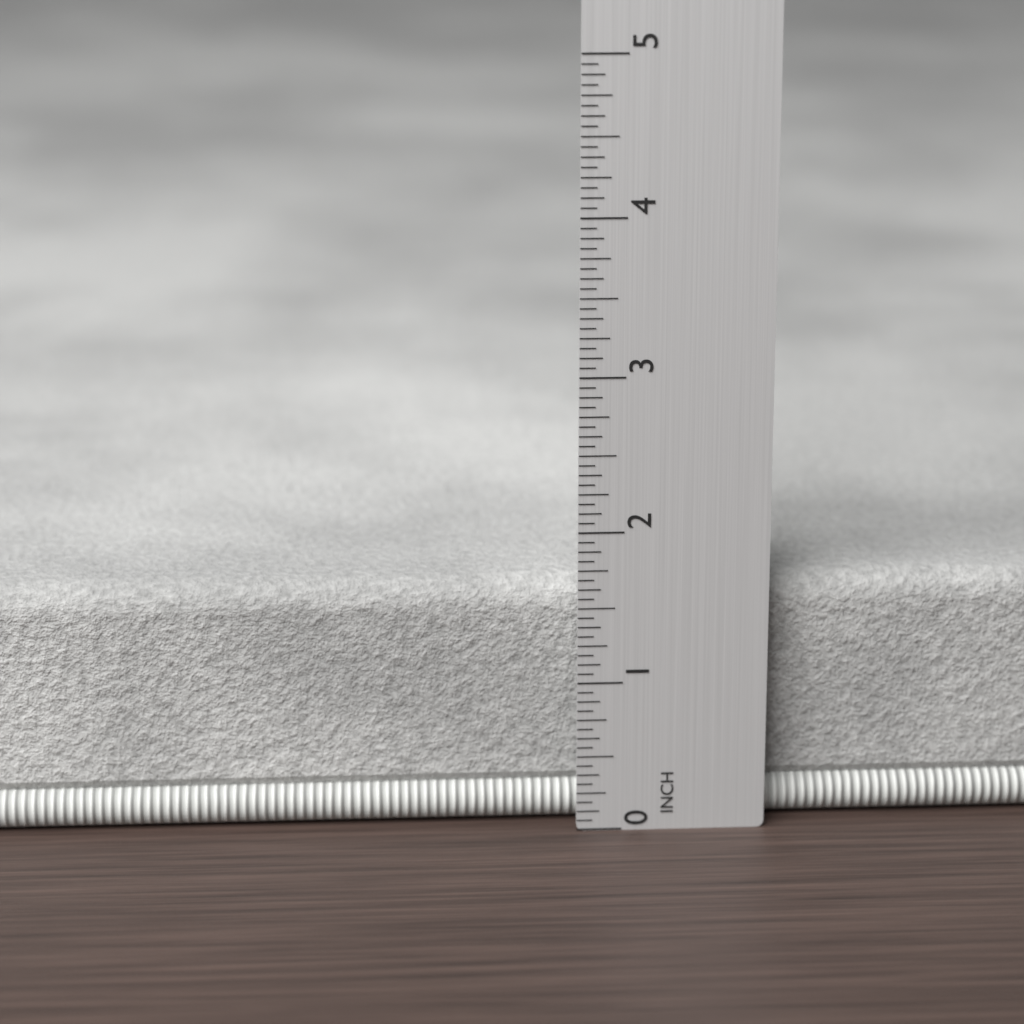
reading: 1.6250 in
